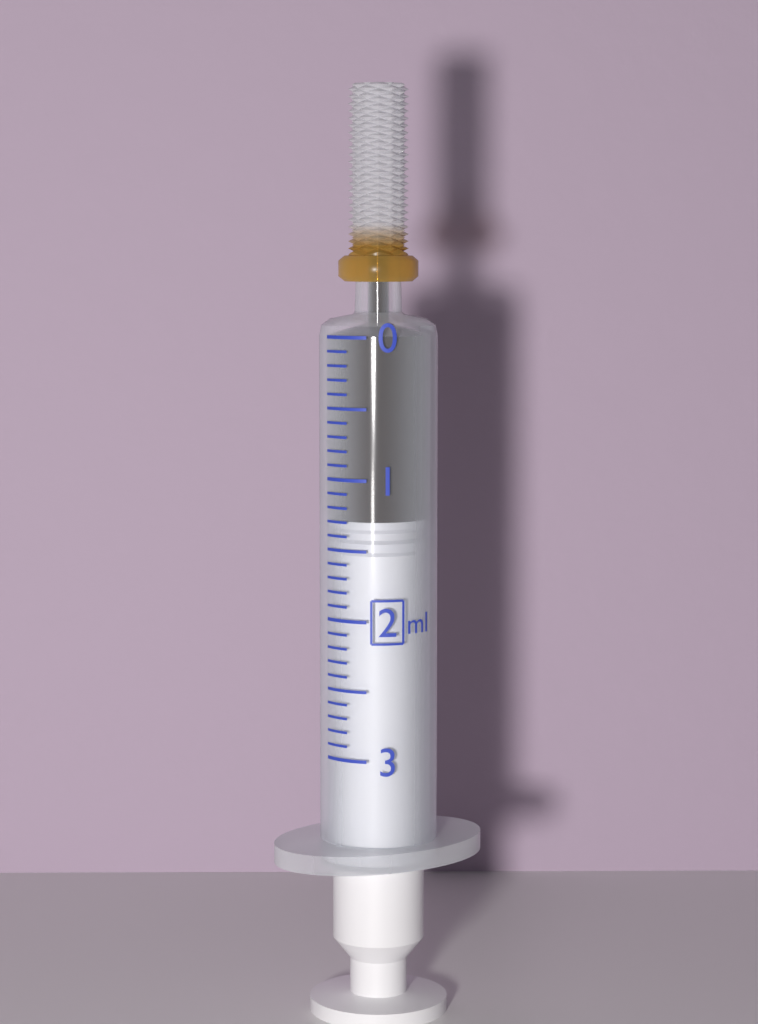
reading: 1.3 ml
